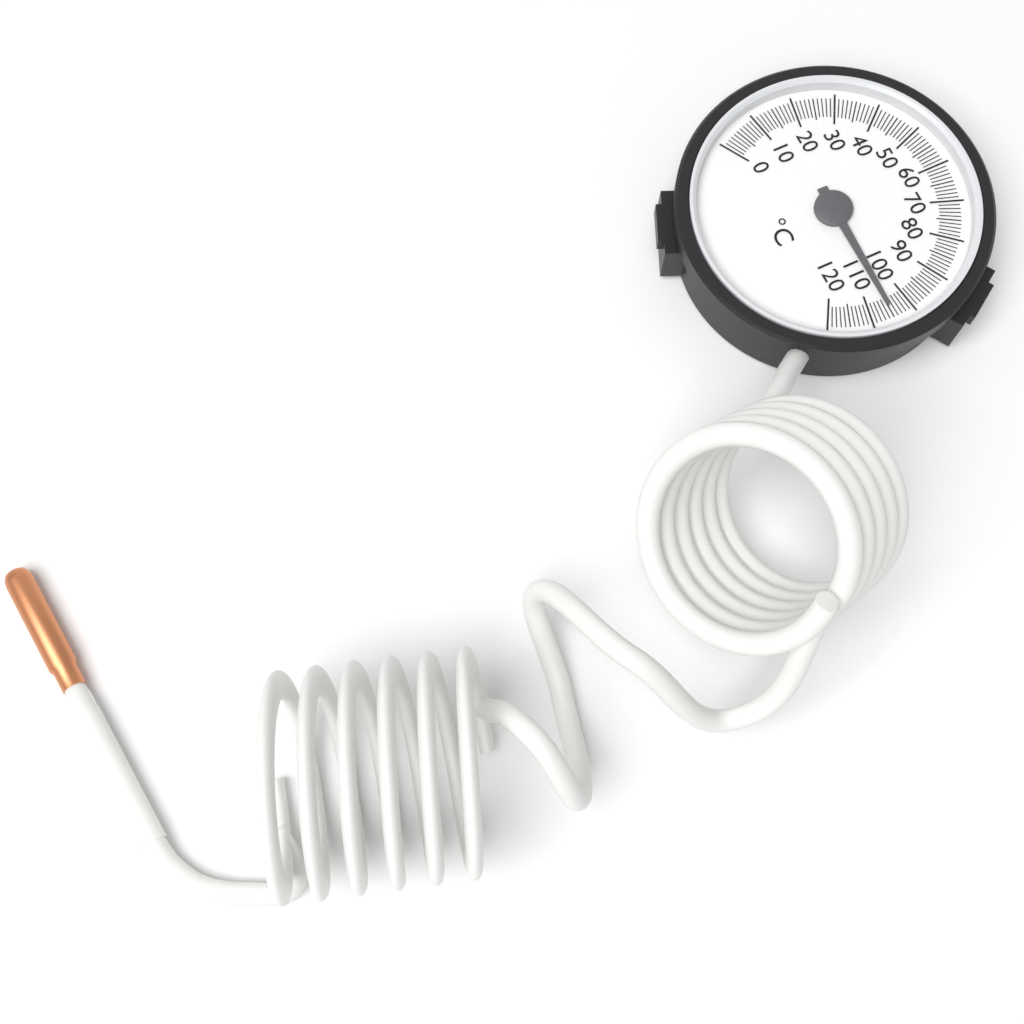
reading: 105 °C
